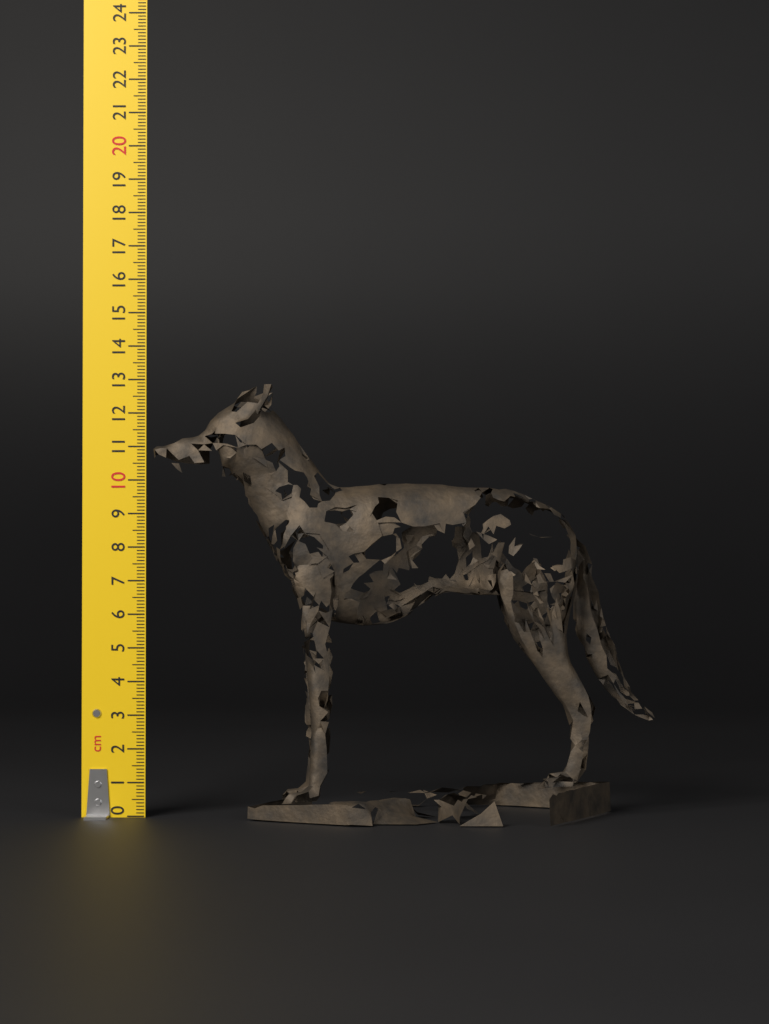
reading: 12.8 cm
